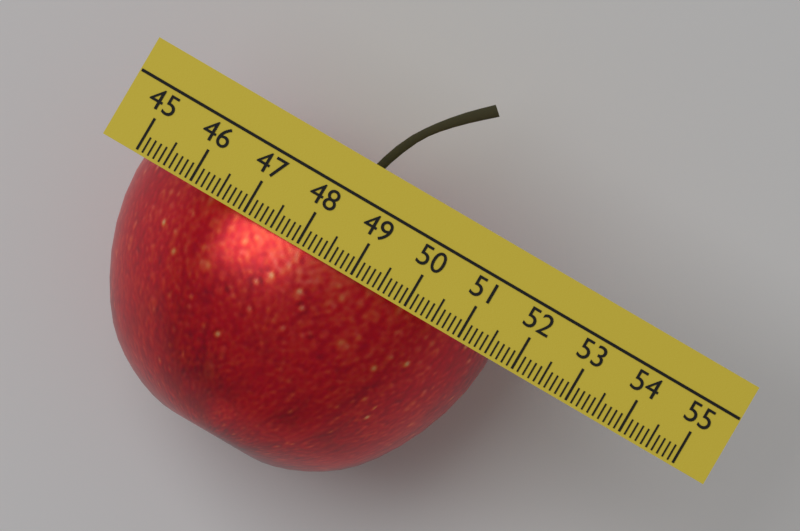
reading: 51.6 (no unit)
